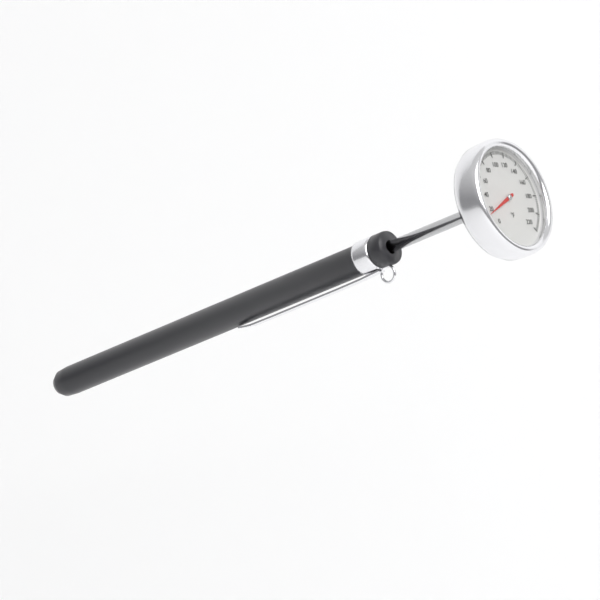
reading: 16 °F
